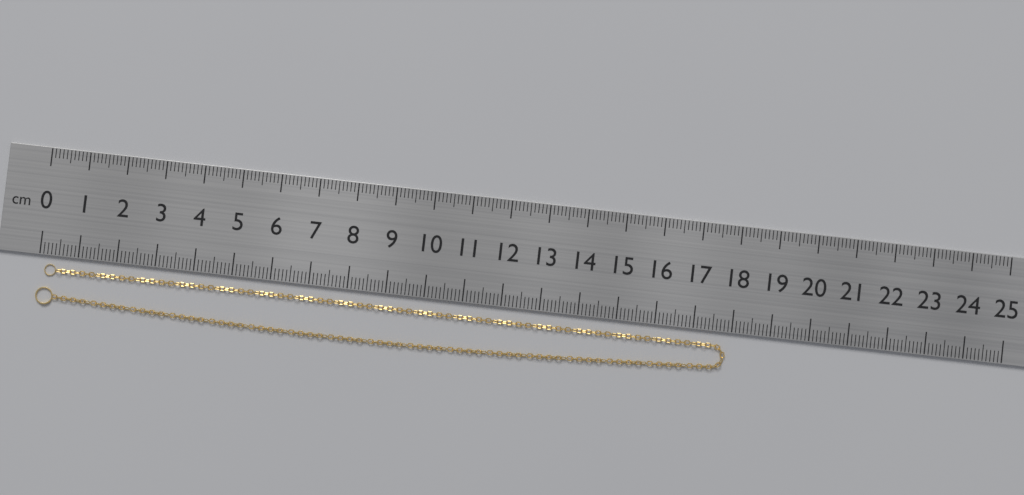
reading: 17.9 cm
